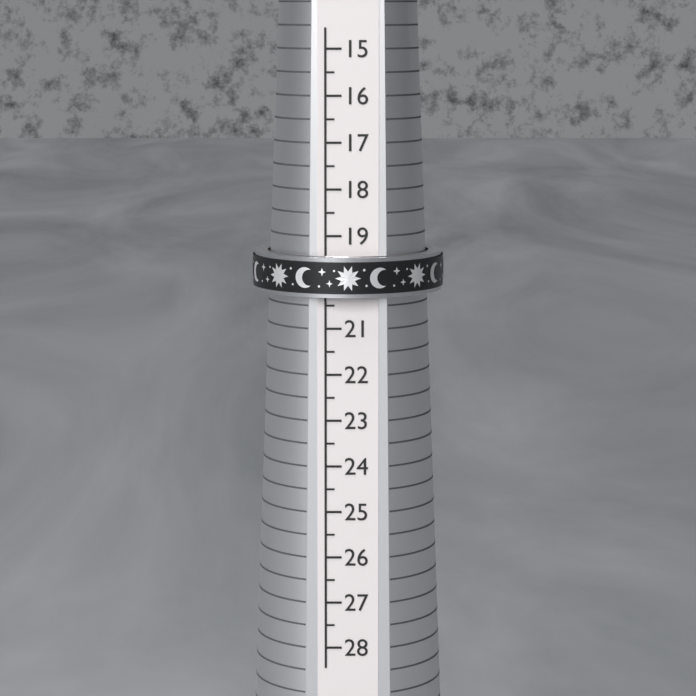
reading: 20.3 (no unit)
